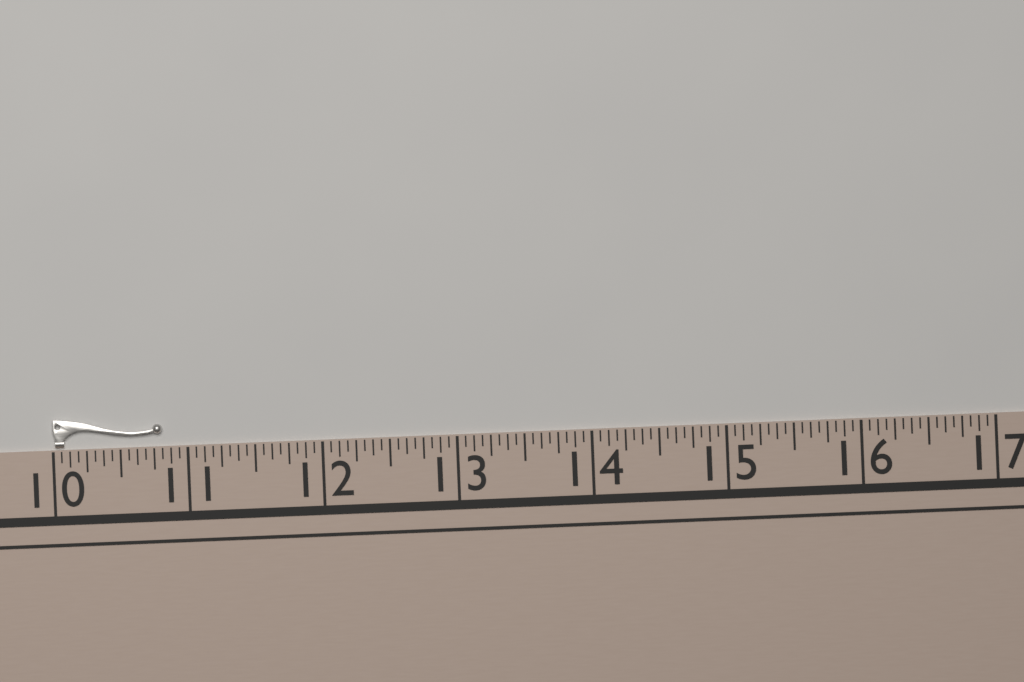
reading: 10.8125 (no unit)
